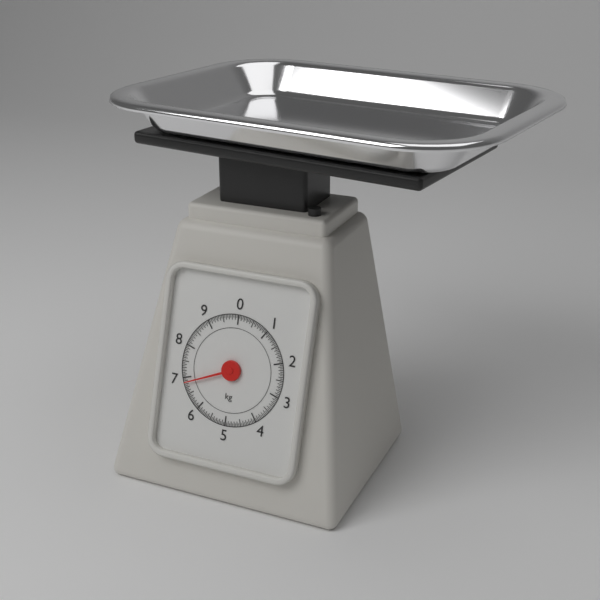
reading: 6.85 kg
